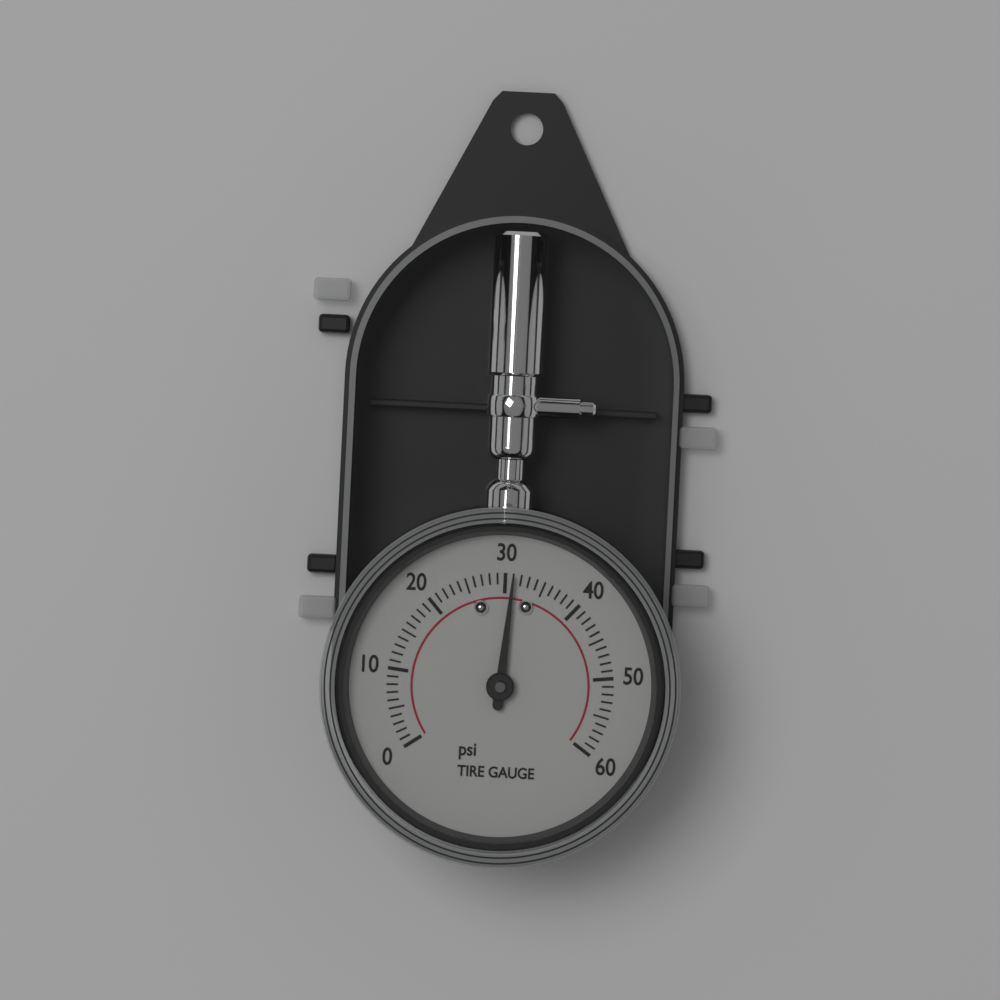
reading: 31 psi
